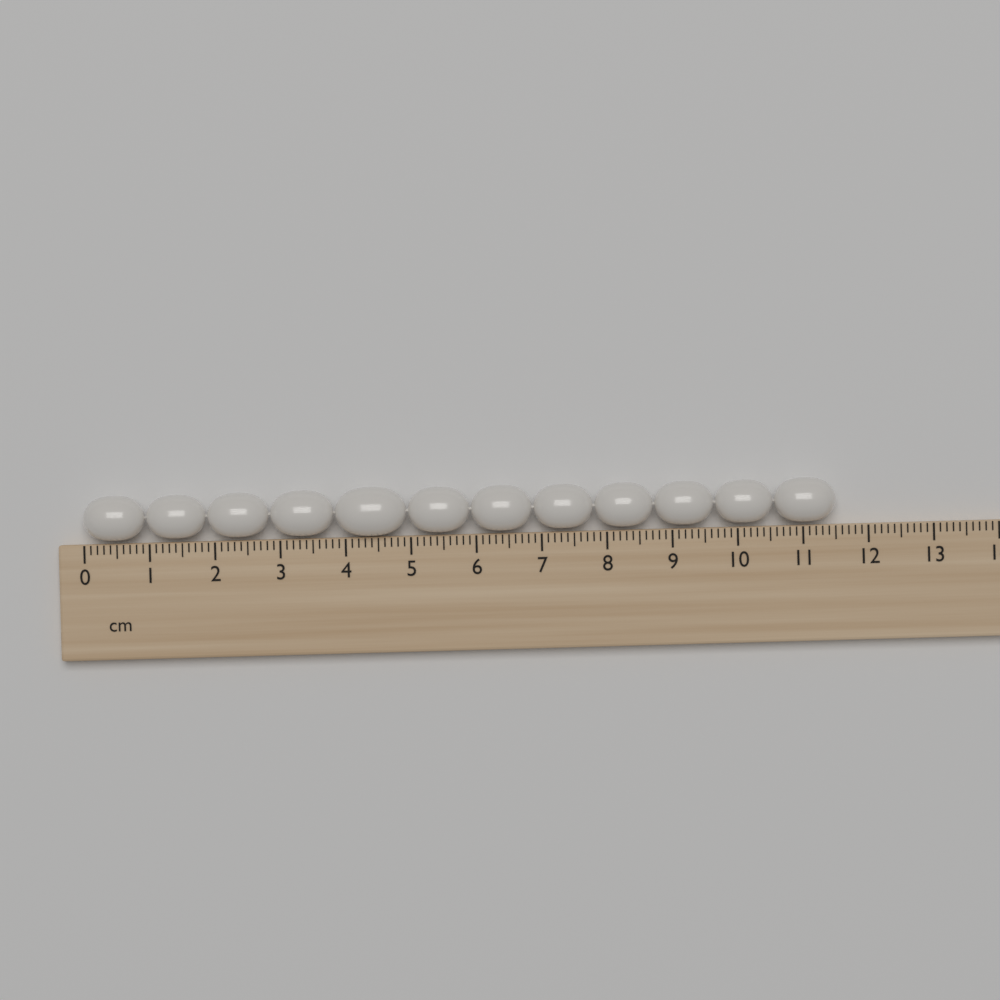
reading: 11.5 cm
